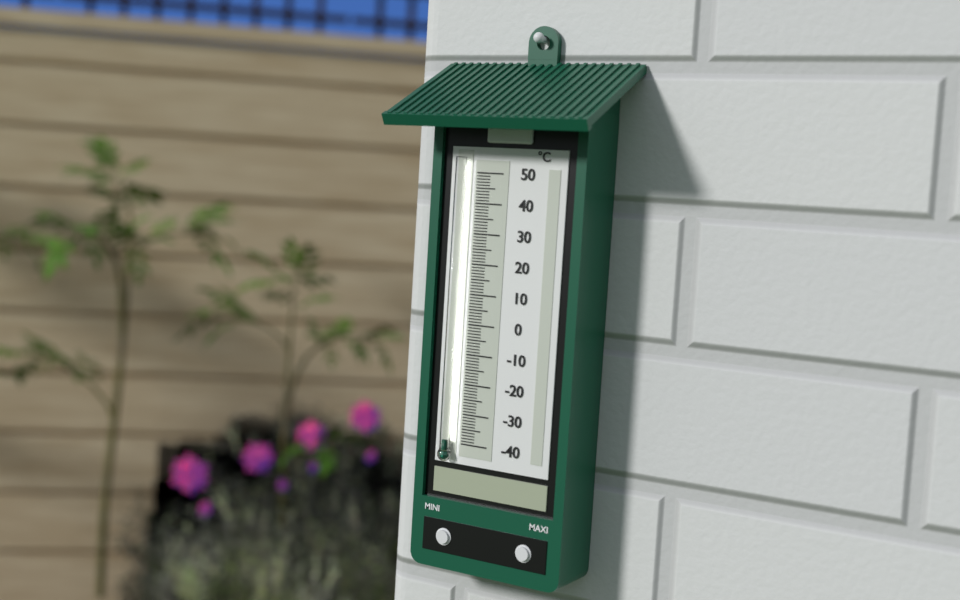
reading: -39 °C
